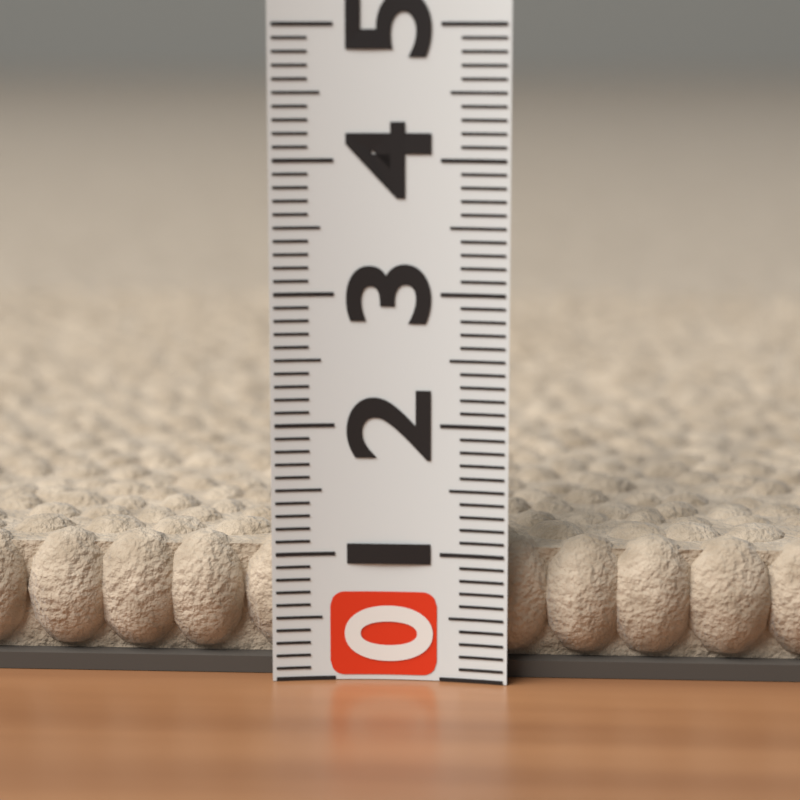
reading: 1.1 (no unit)
